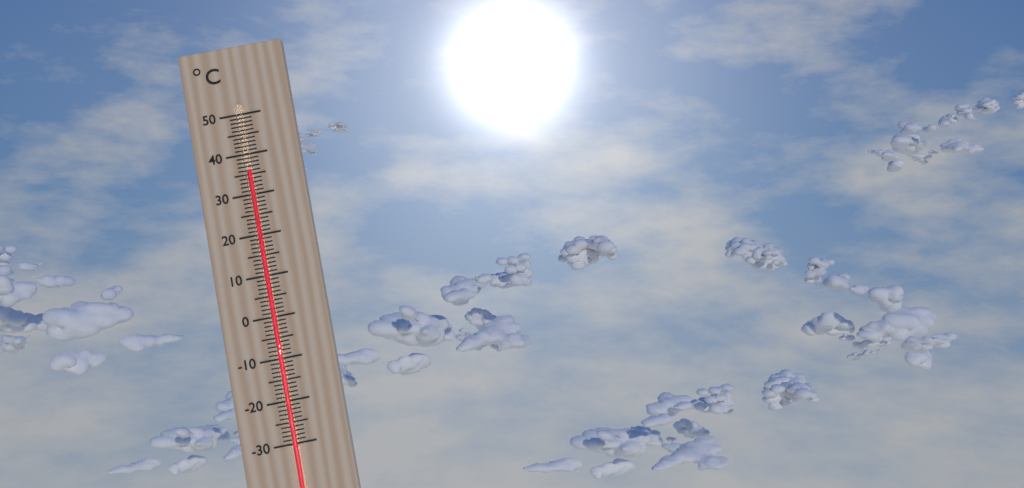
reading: 36 °C
